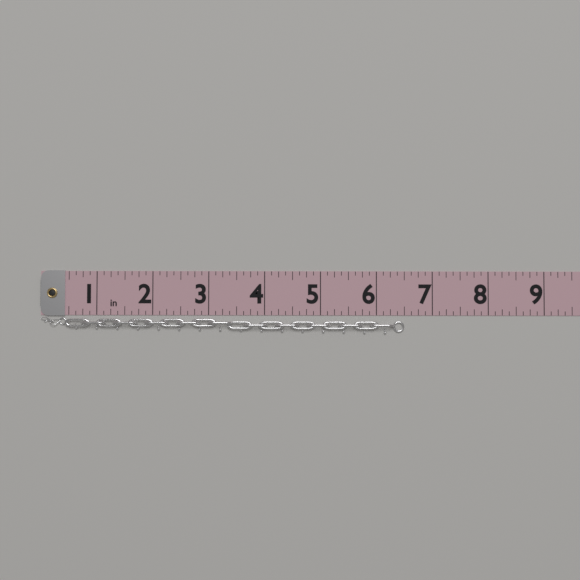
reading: 6.500 in
